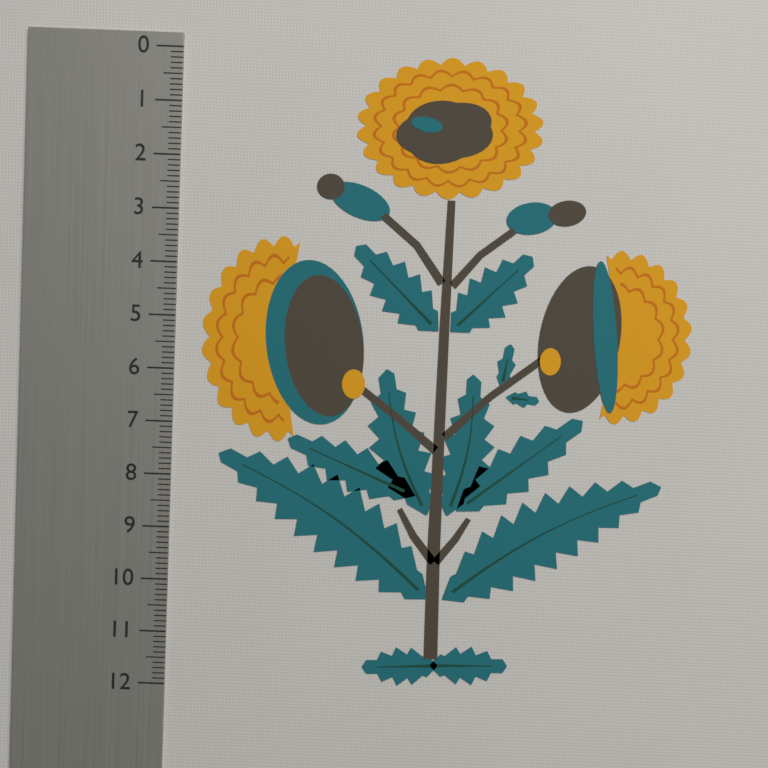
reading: 11.9 (no unit)
